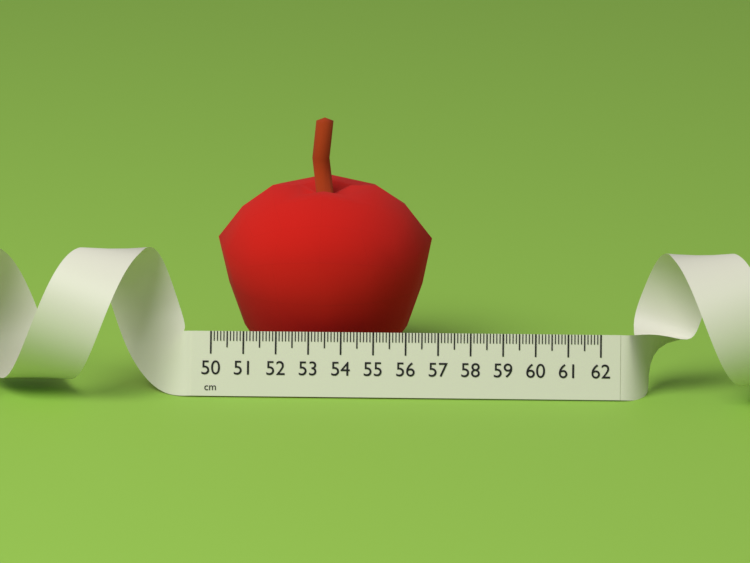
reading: 56.7 cm
